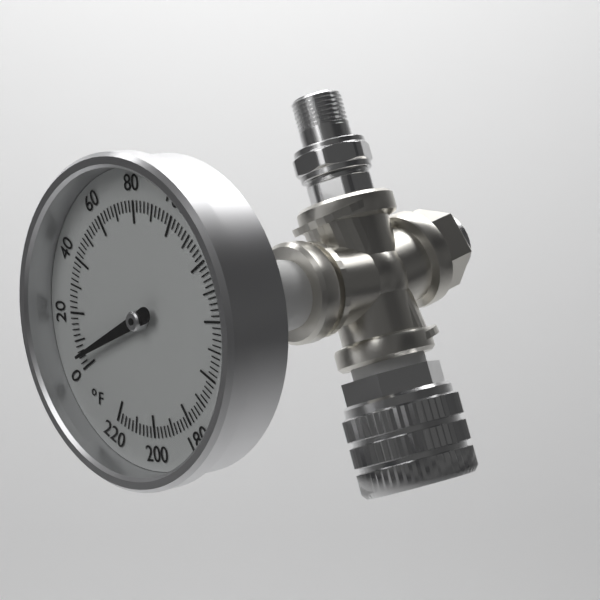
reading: 4 °F
